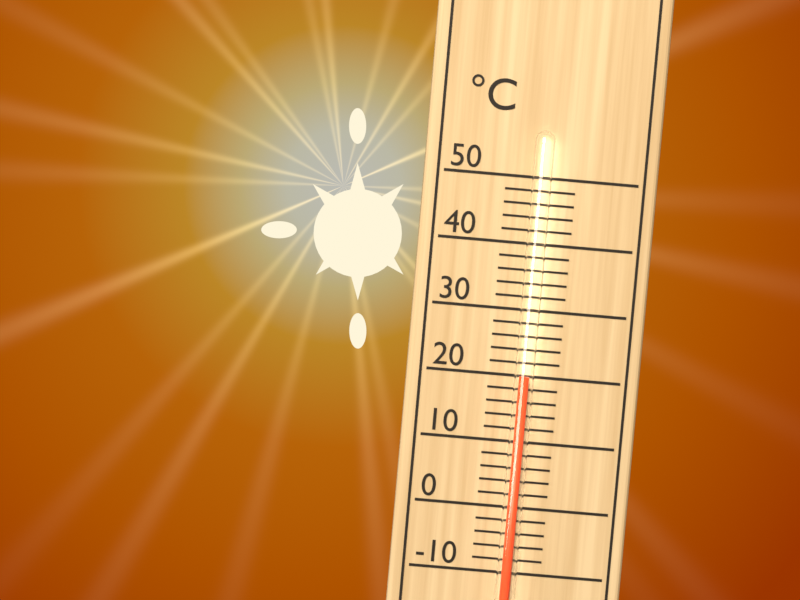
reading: 20 °C
